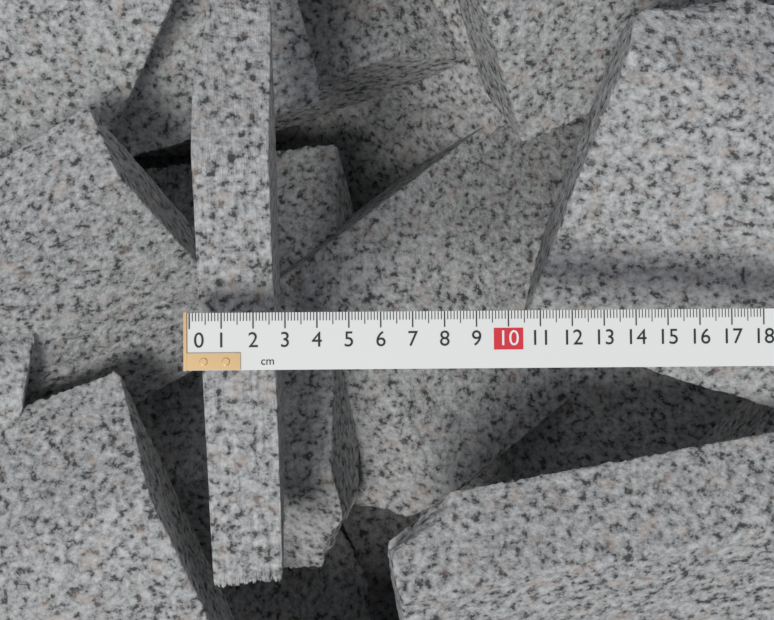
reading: 2.5 cm
